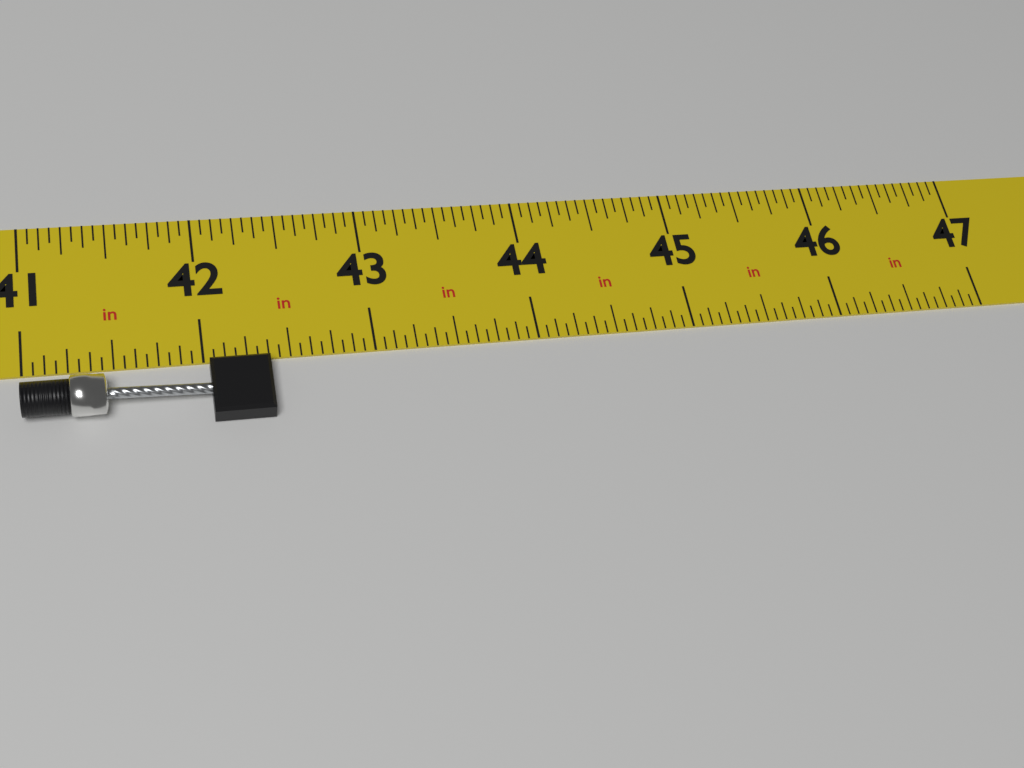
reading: 42.3750 in
